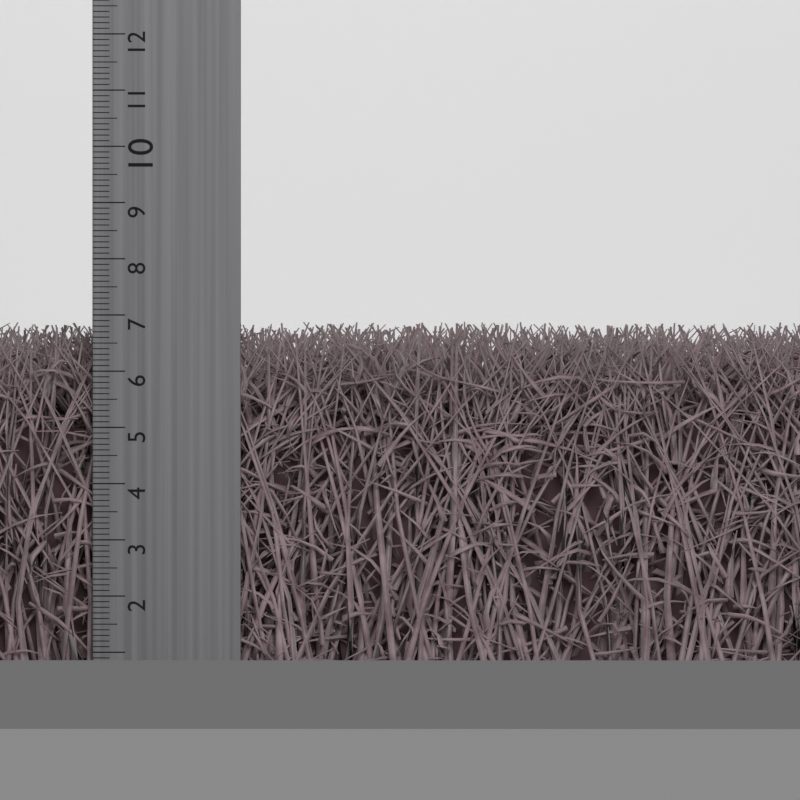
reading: 6.9 cm
